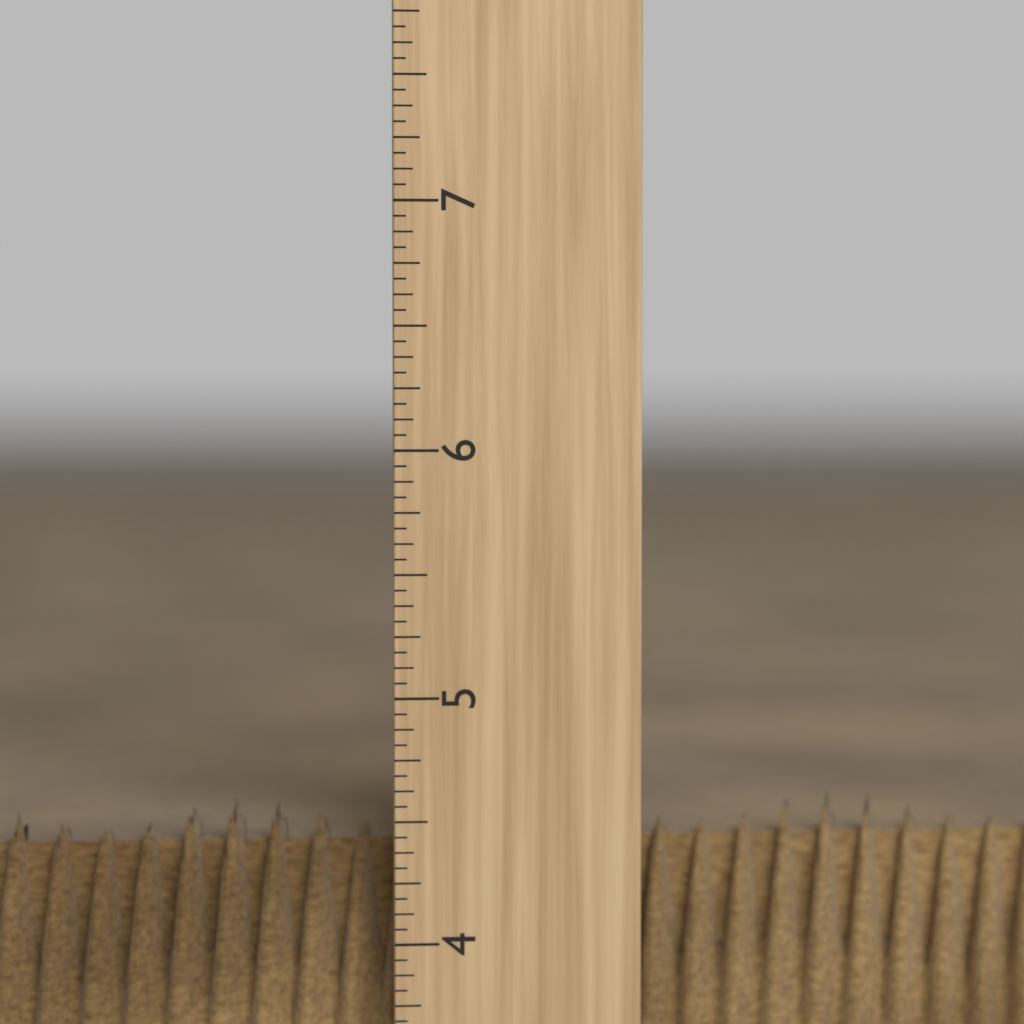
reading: 4.5625 inch
